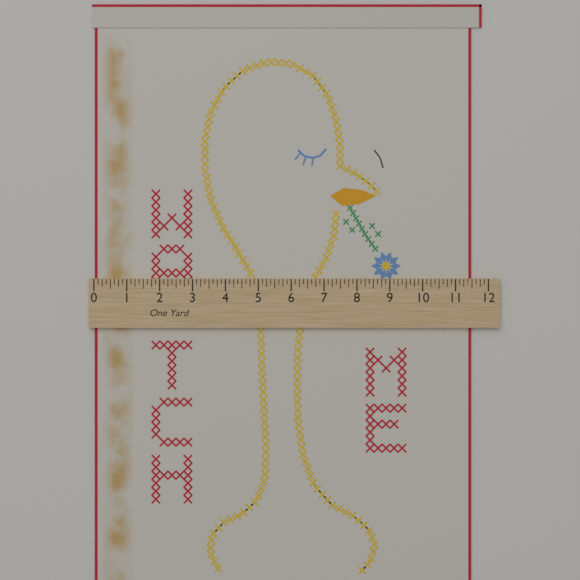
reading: 11.500 in
